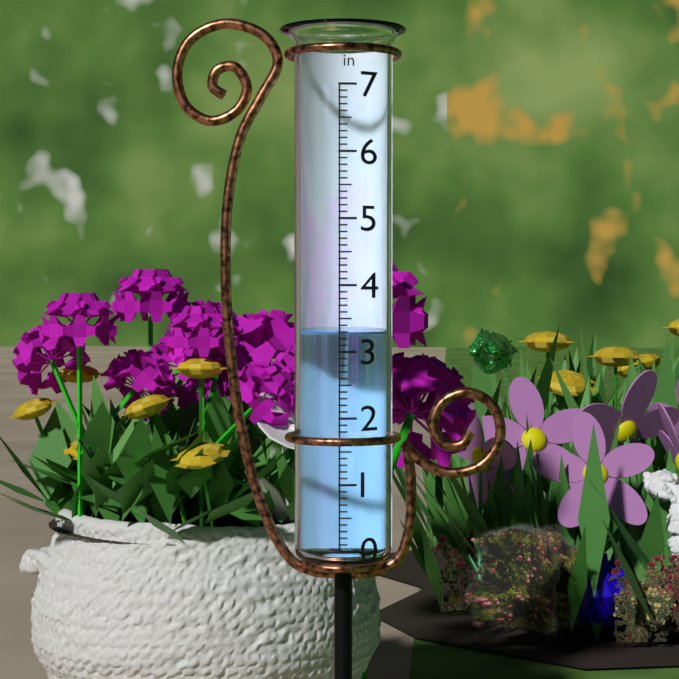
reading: 3.3 in
